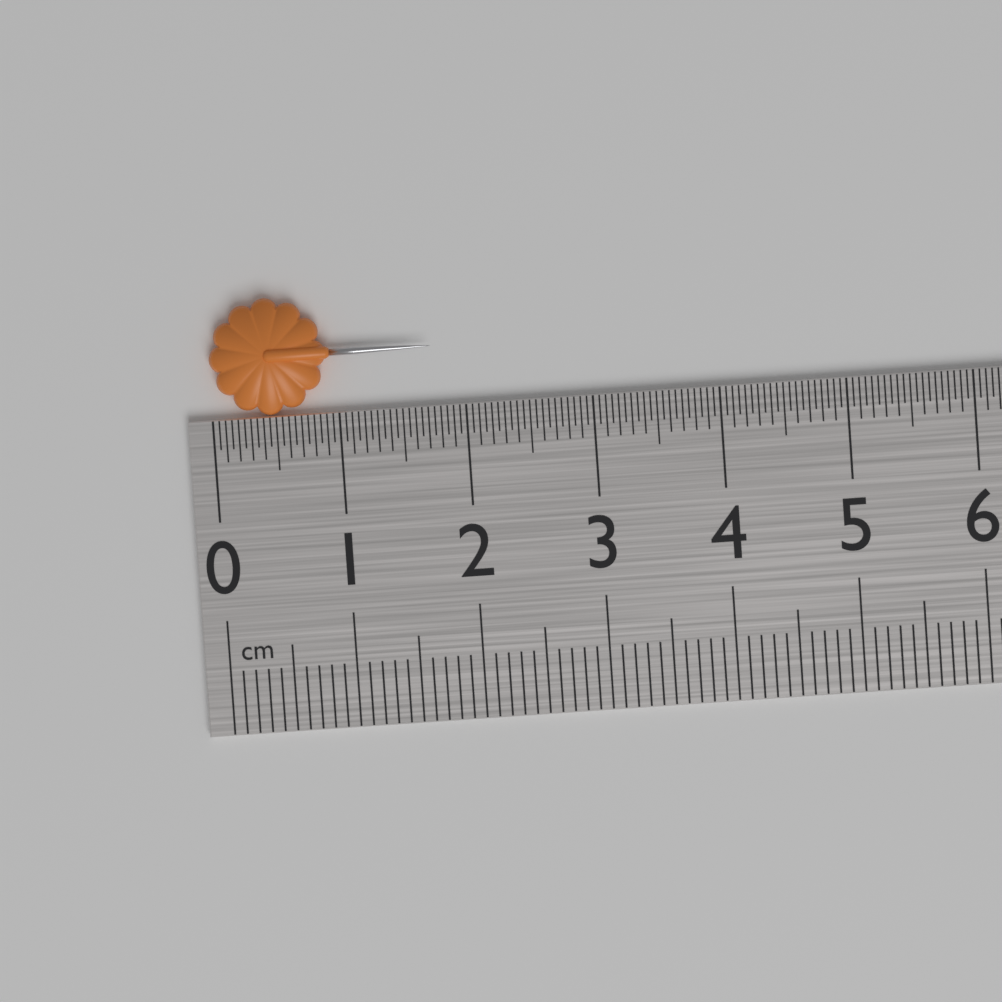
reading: 1.75 cm
